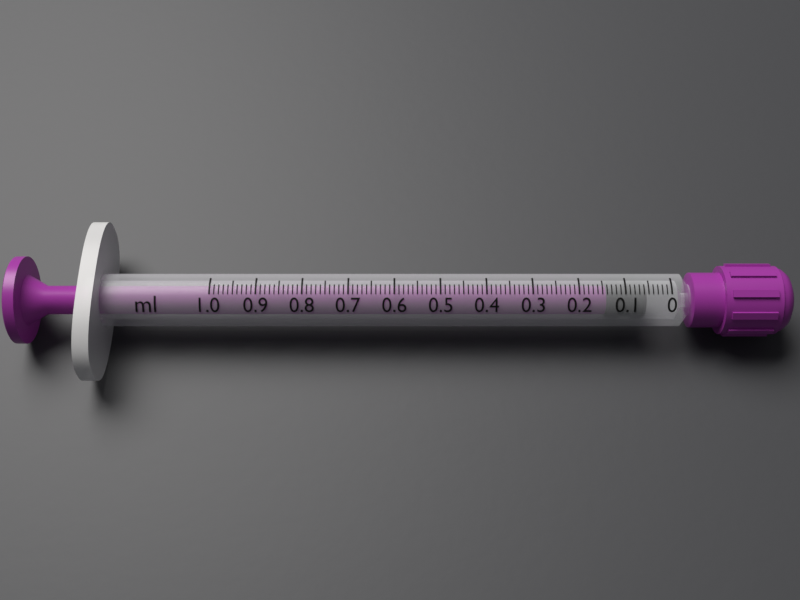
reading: 0.05 ml
